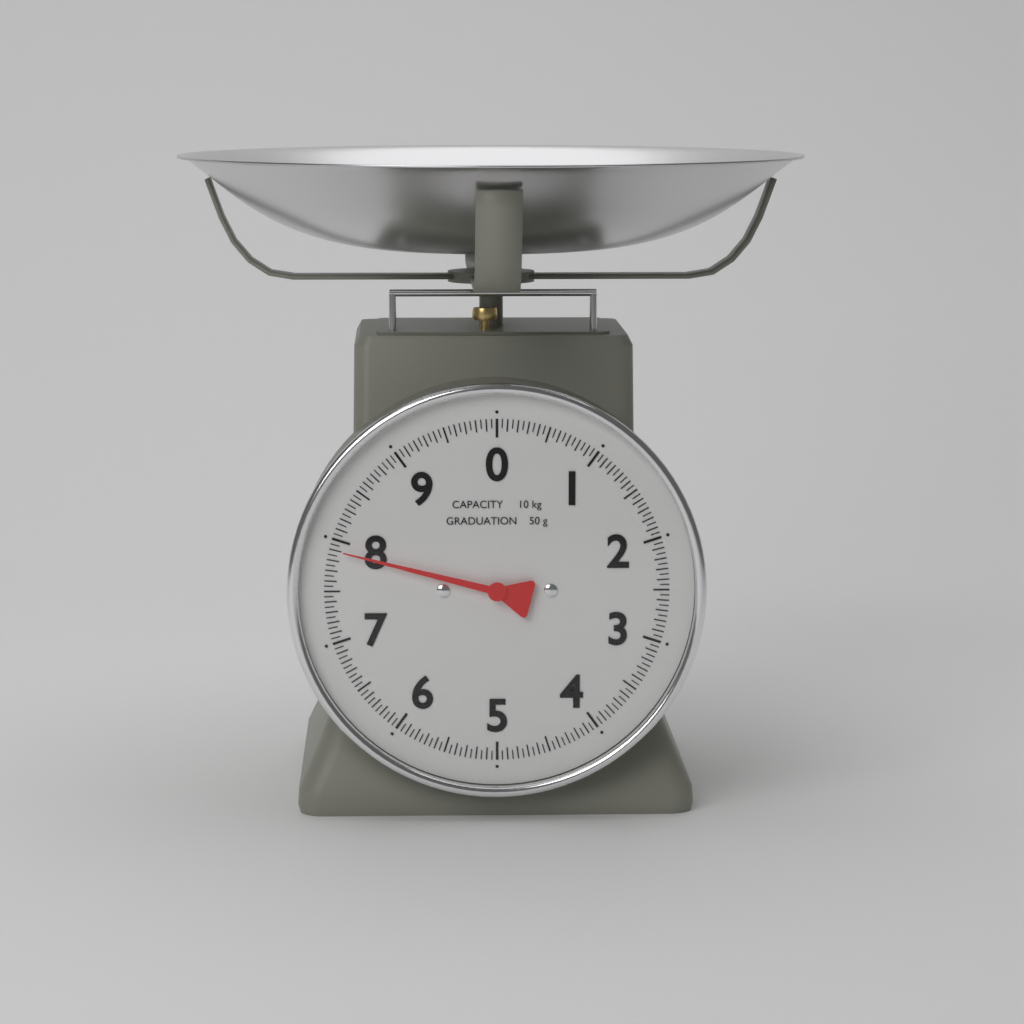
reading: 7.90 kg
